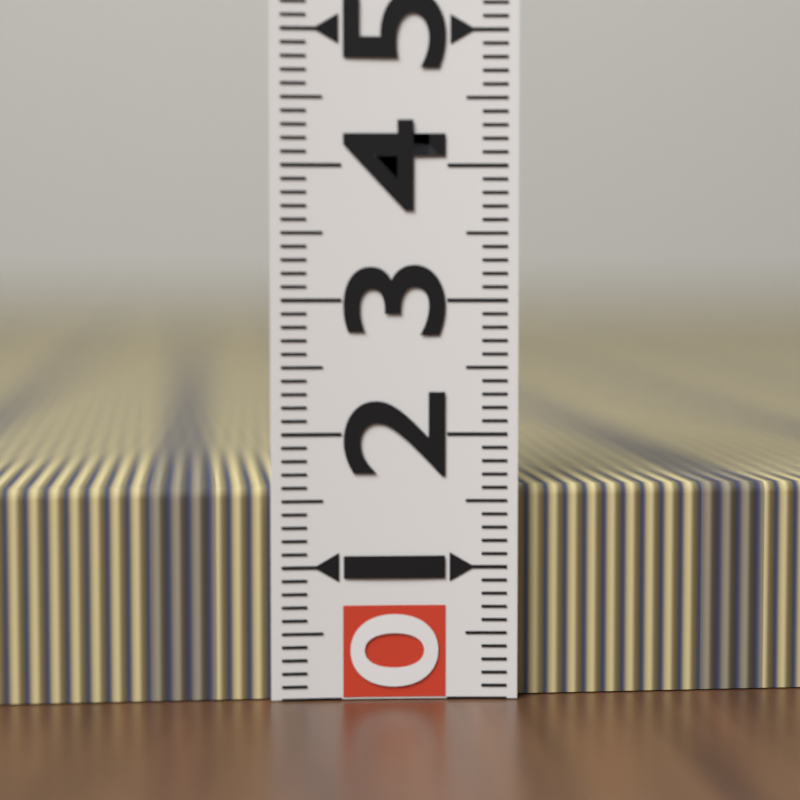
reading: 1.6 (no unit)
